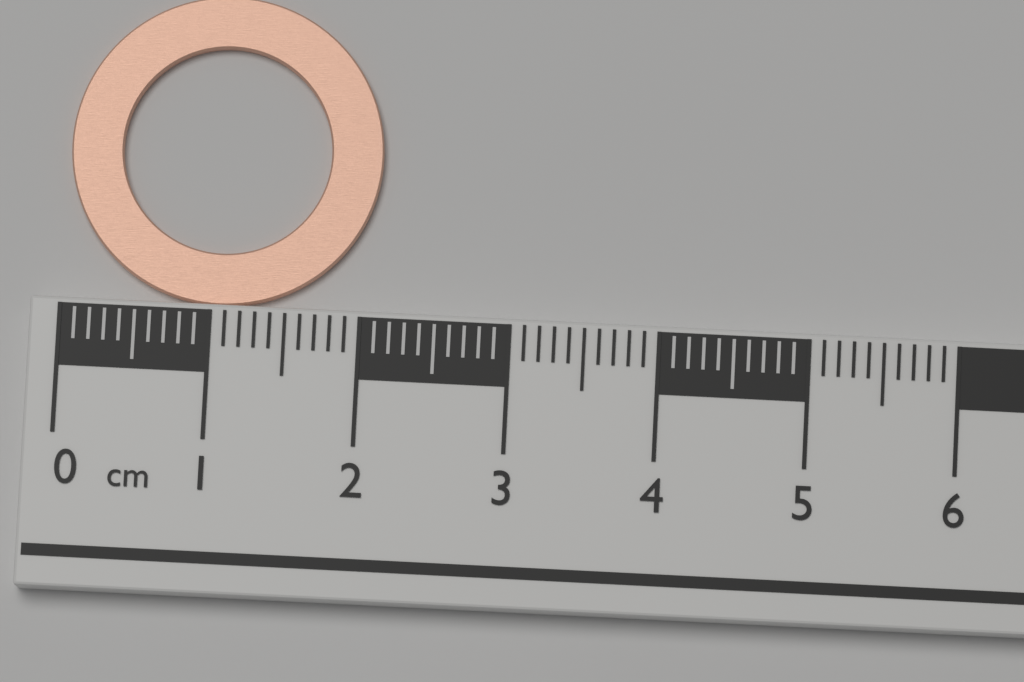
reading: 2.1 cm
